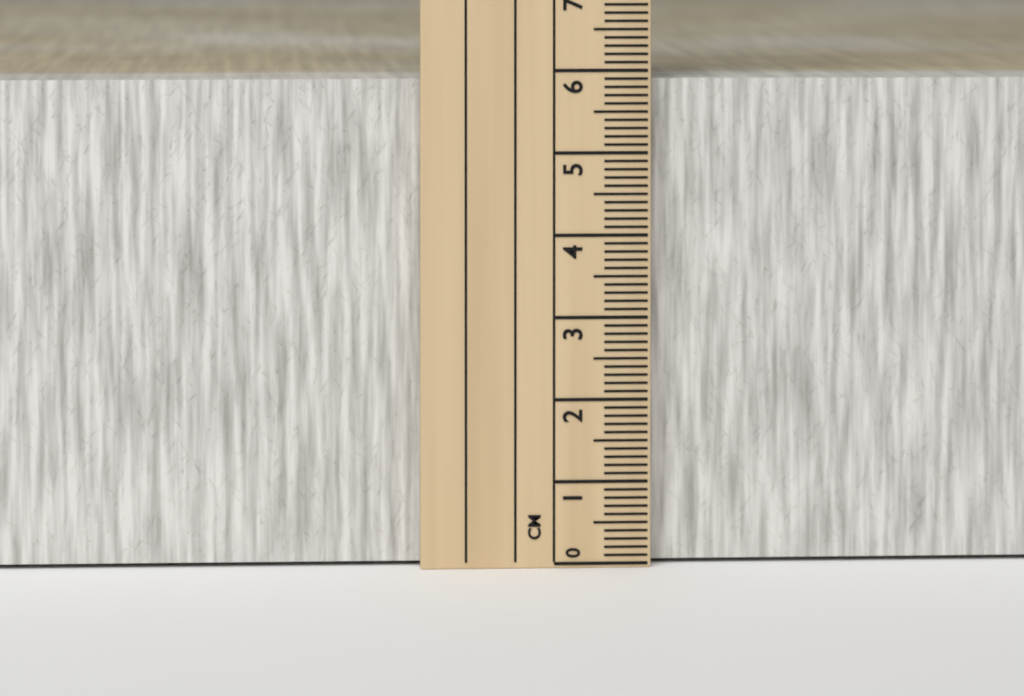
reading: 5.9 cm
